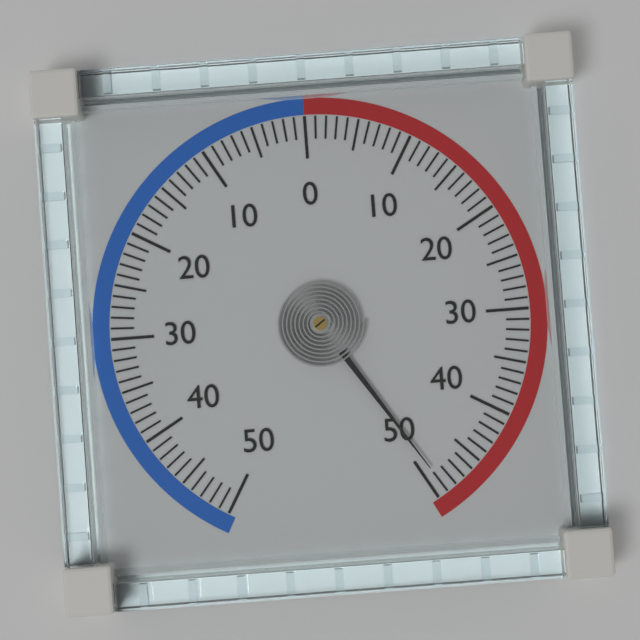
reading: 49 (no unit)
